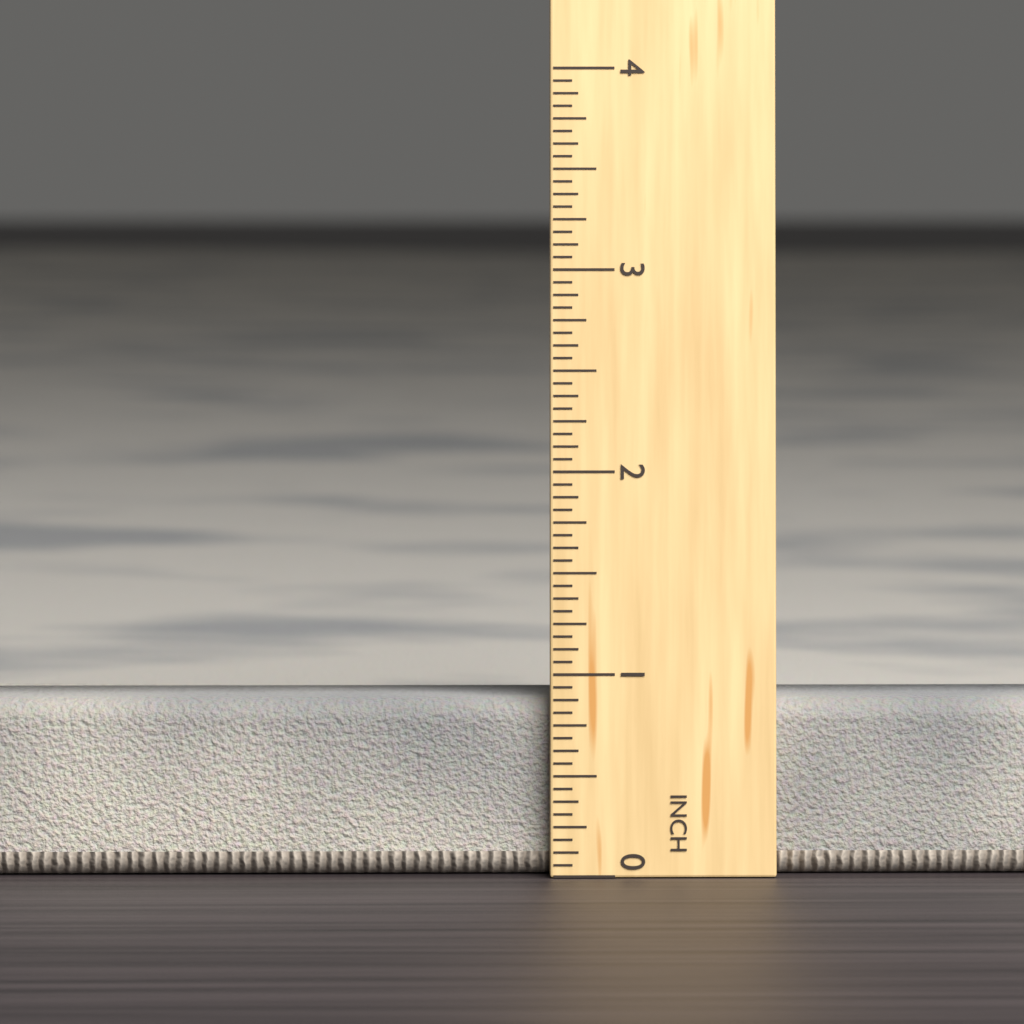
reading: 0.8750 in
